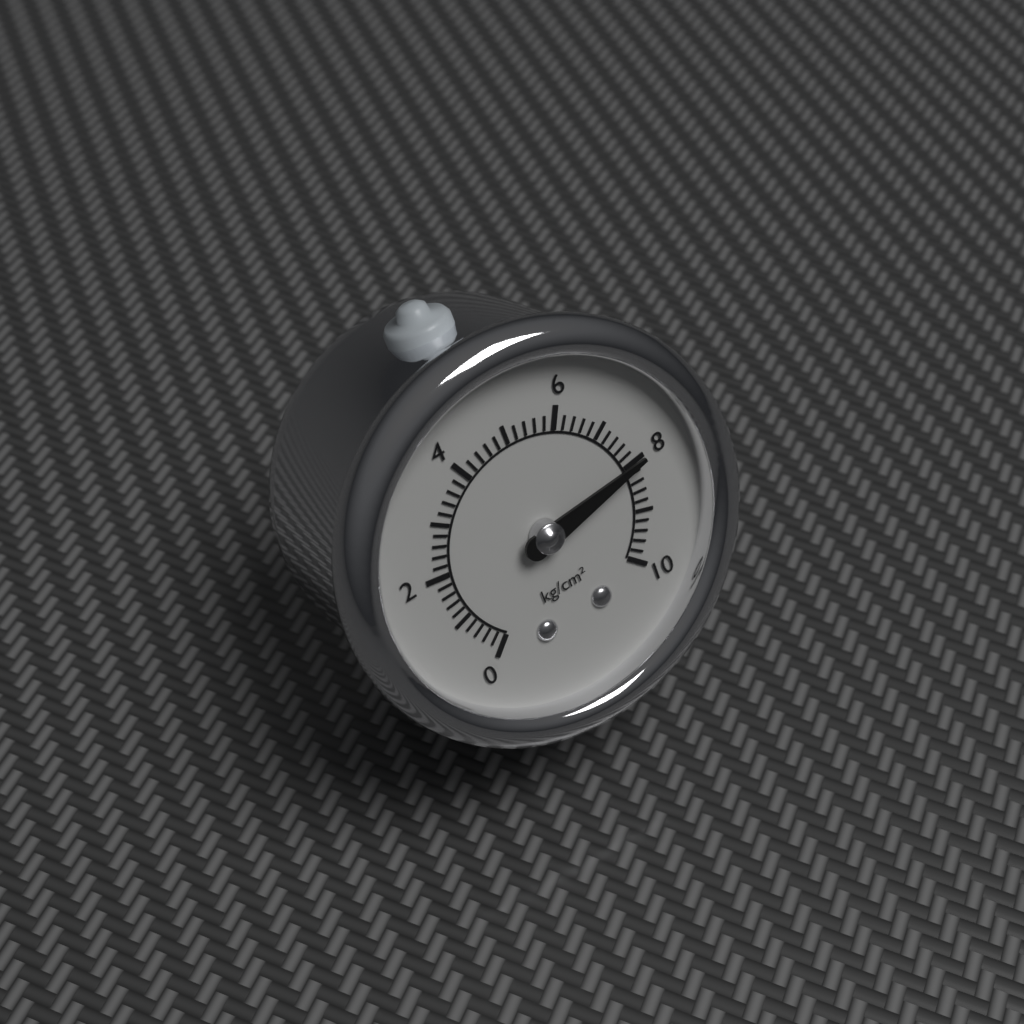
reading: 8.0 kg/cm²
